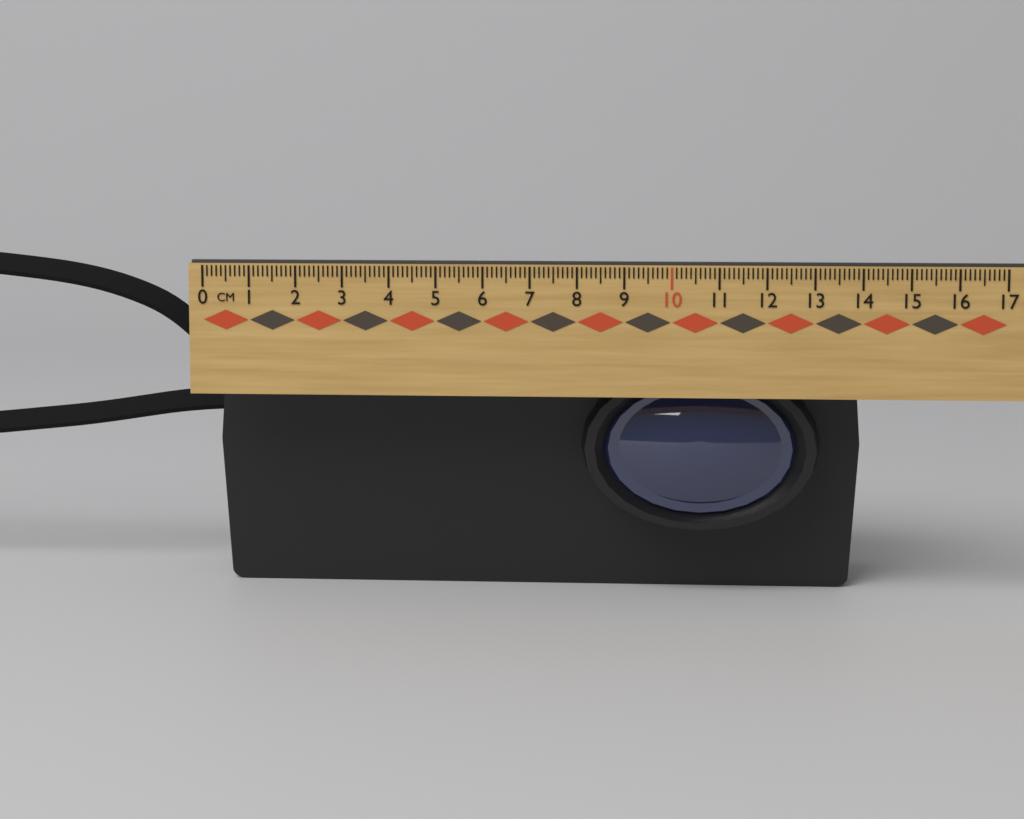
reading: 14.1 cm
